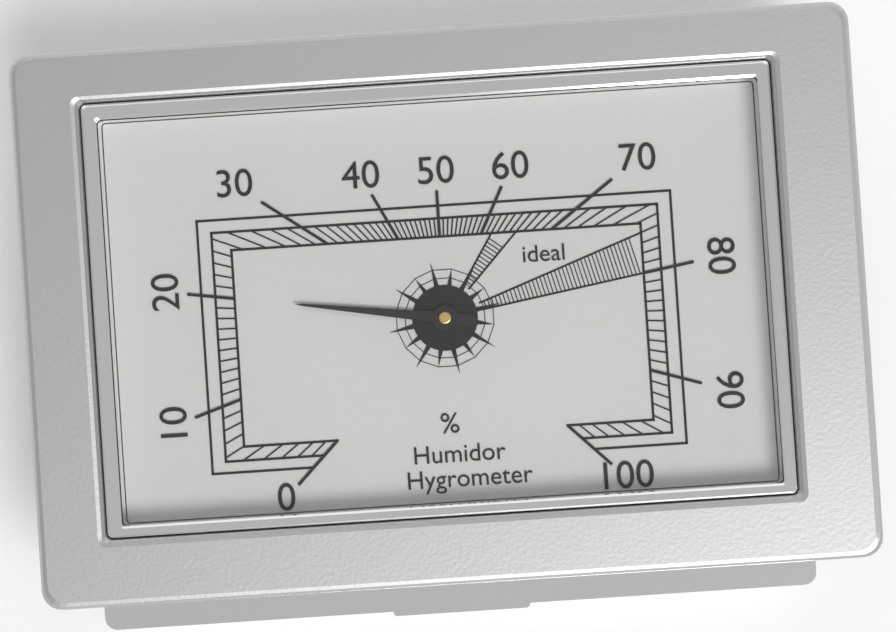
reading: 20 %
